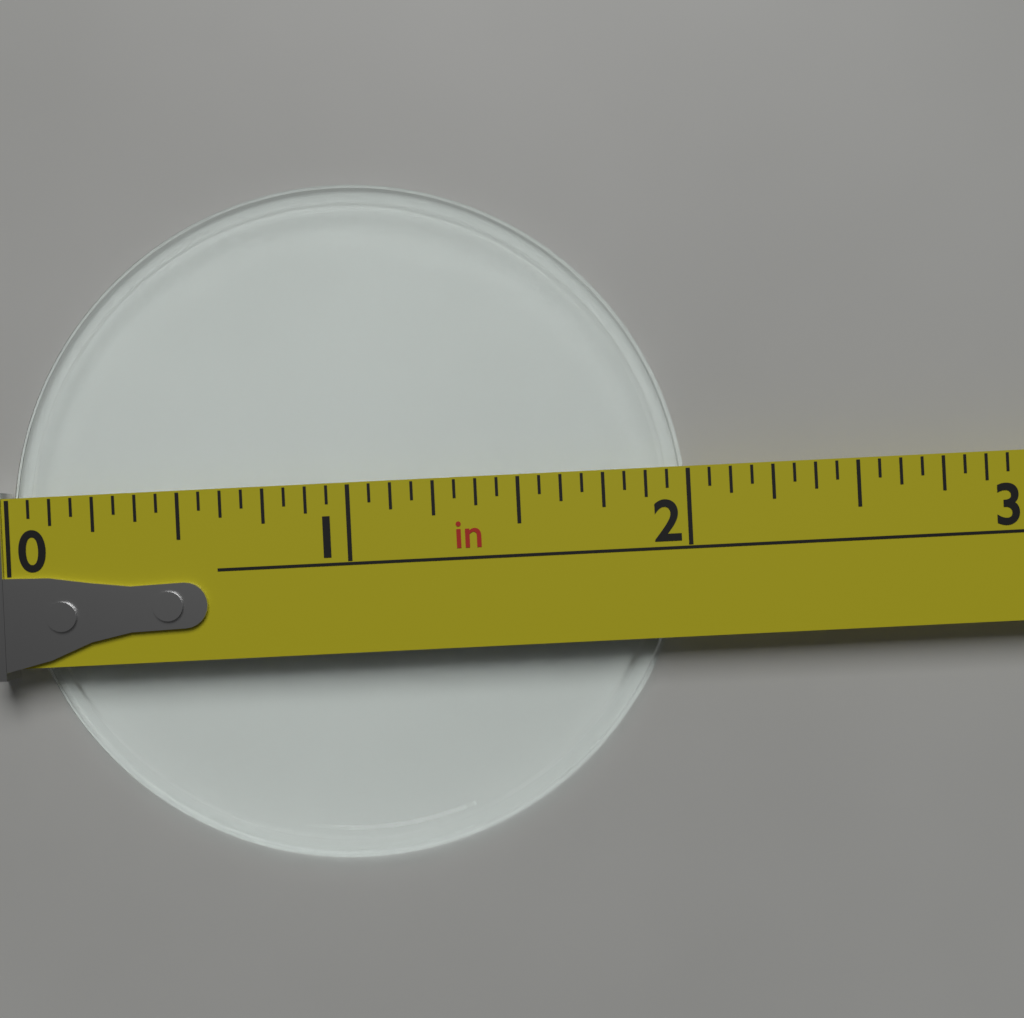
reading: 2.0000 in
